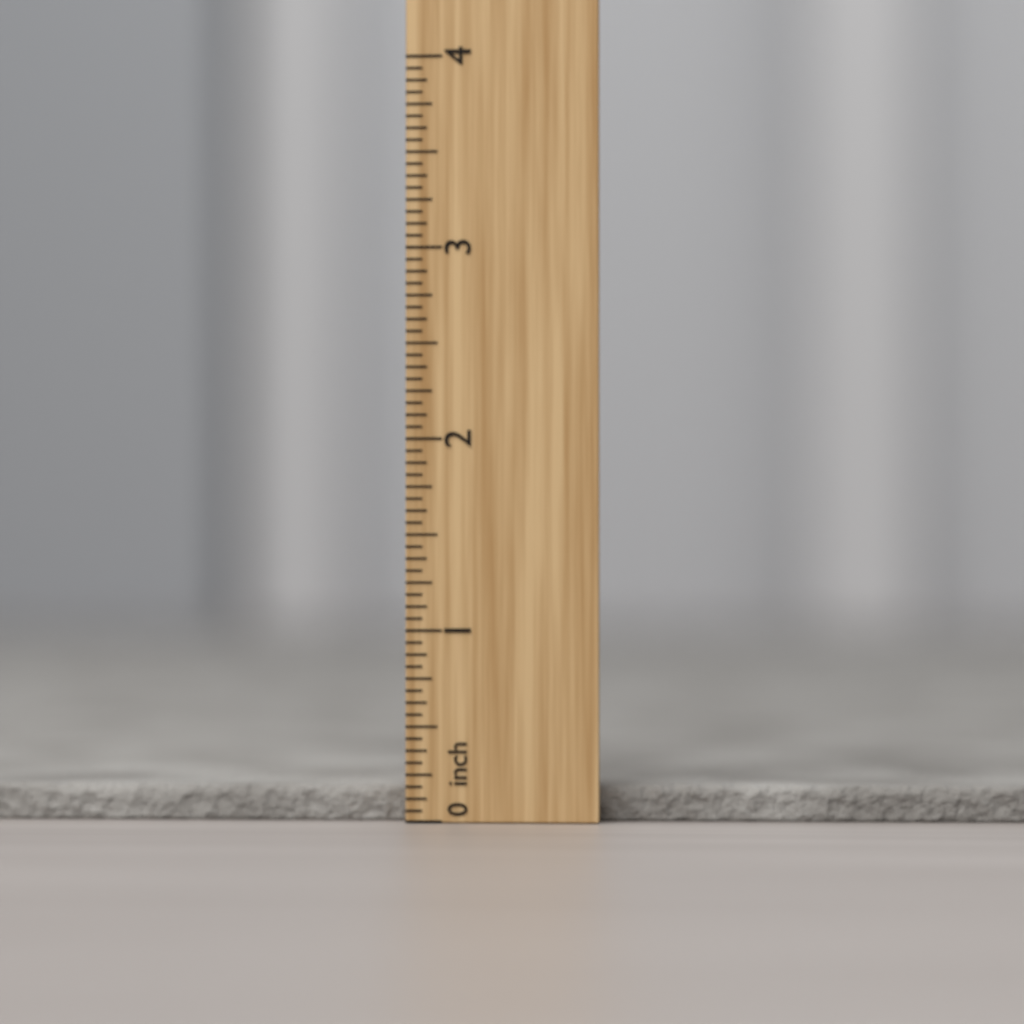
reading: 0.1875 inch
